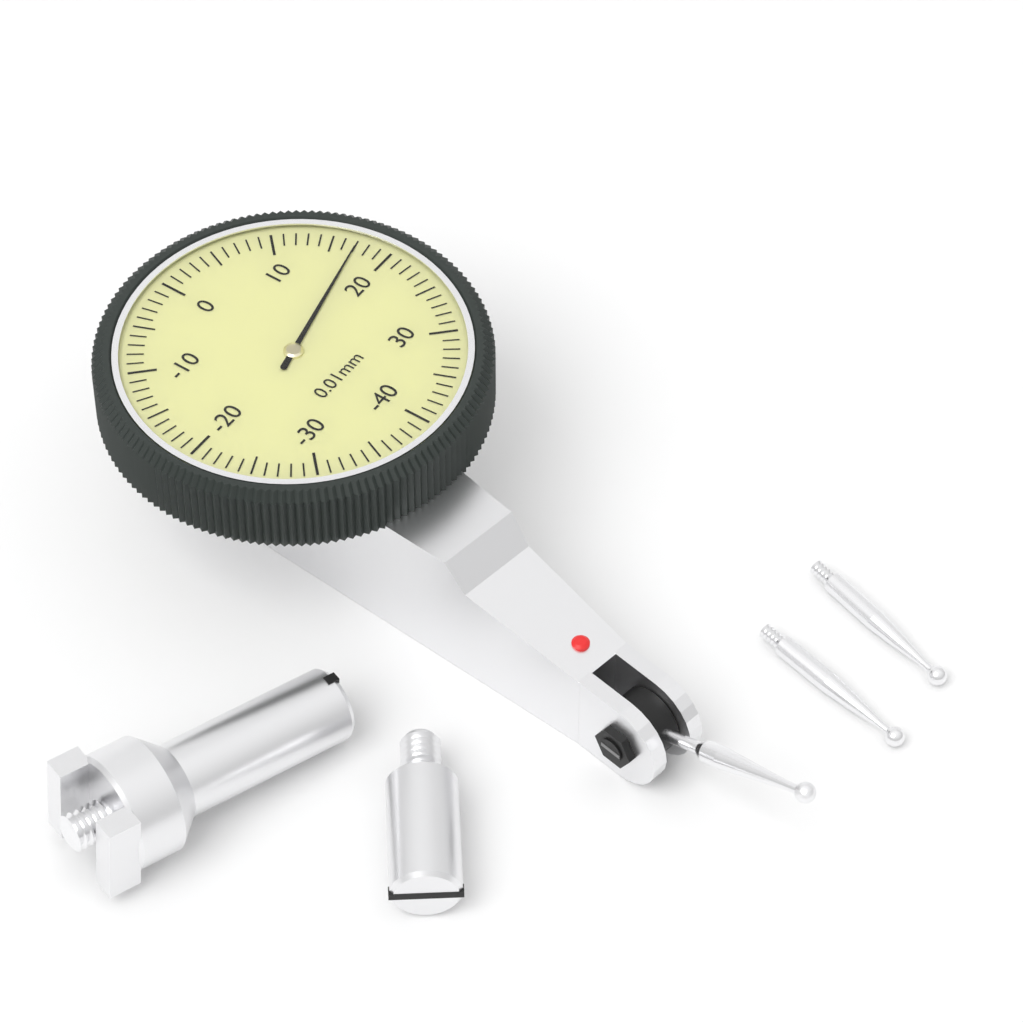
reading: 17 0.01mm
